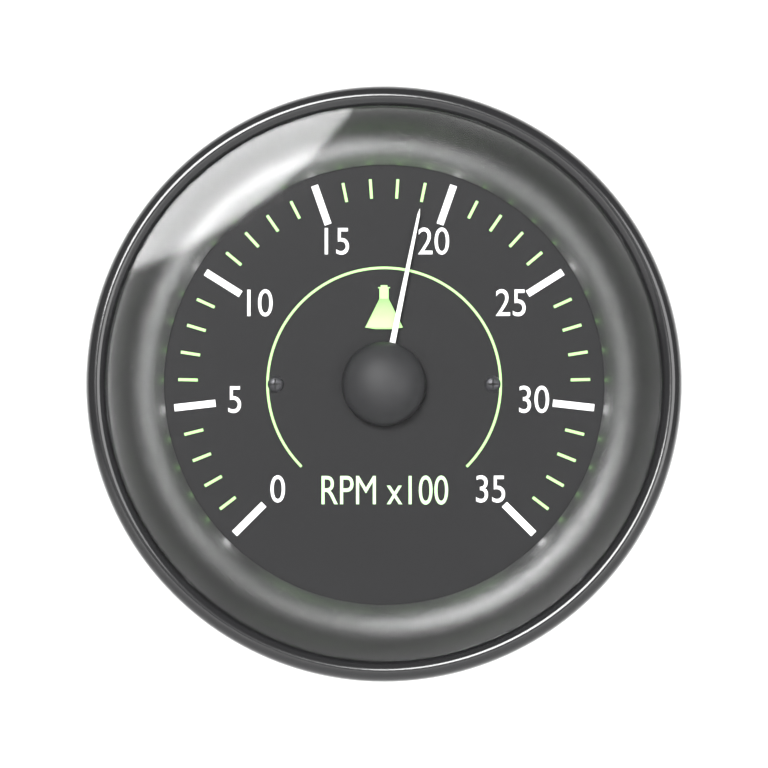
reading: 19 RPM x100
